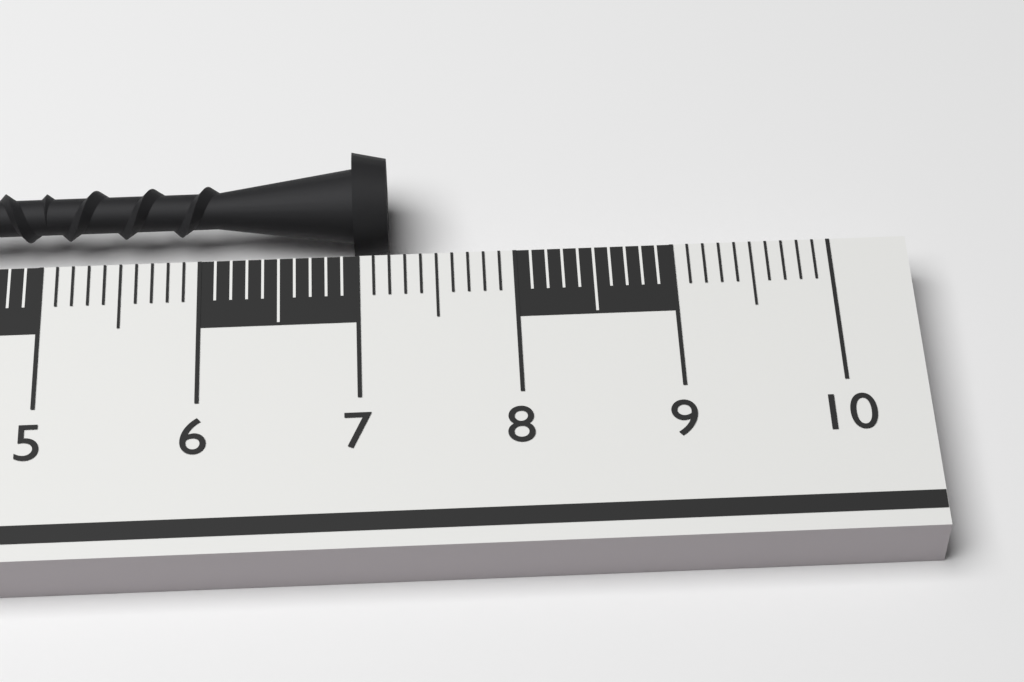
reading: 7.2 cm
